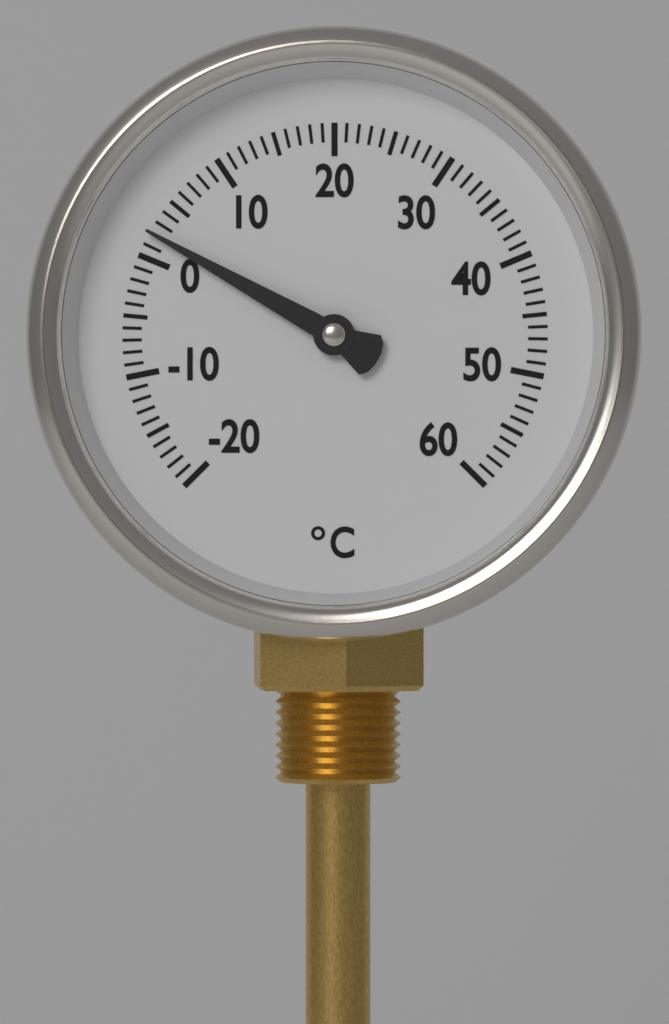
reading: 2 °C
